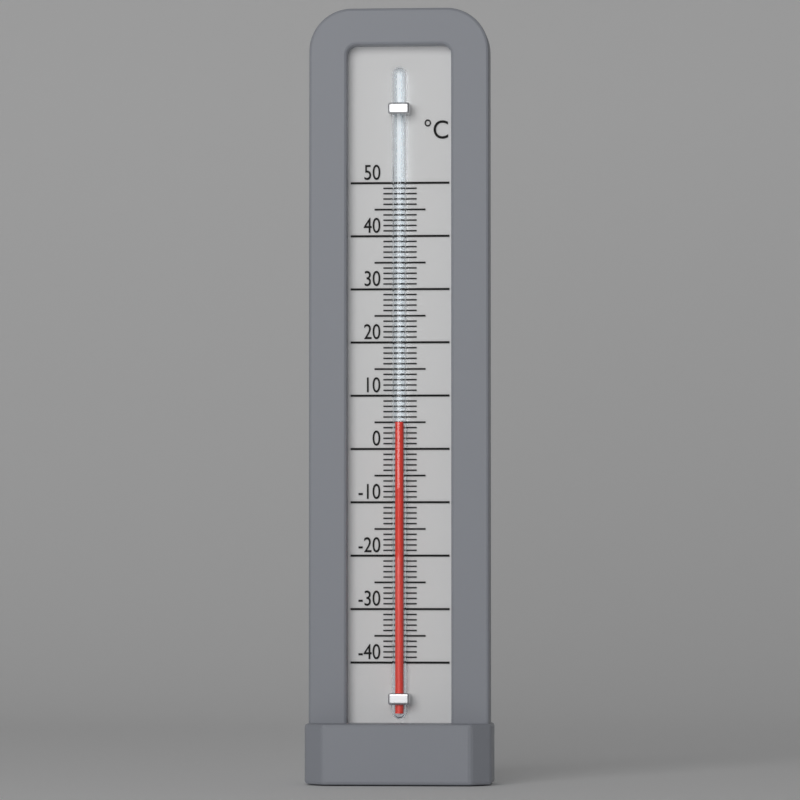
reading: 5 °C
